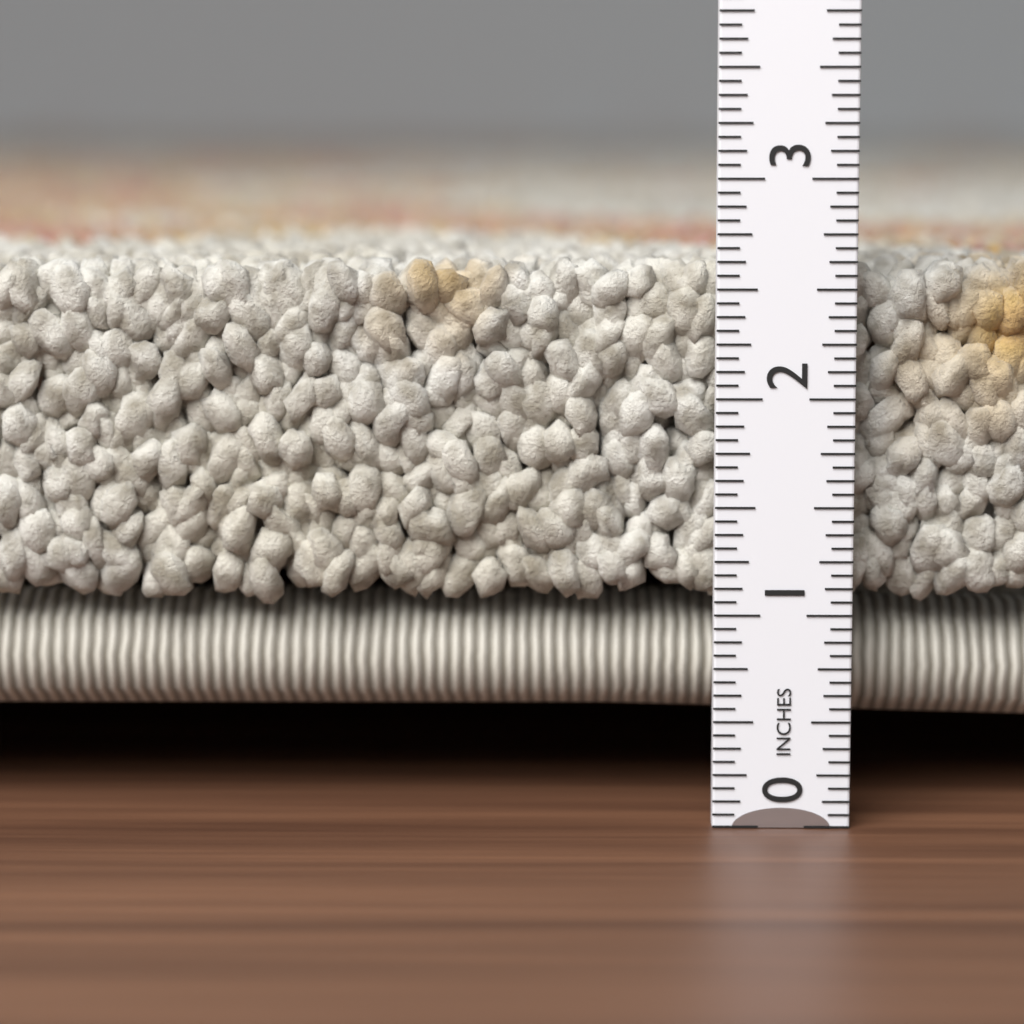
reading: 2.6250 in
